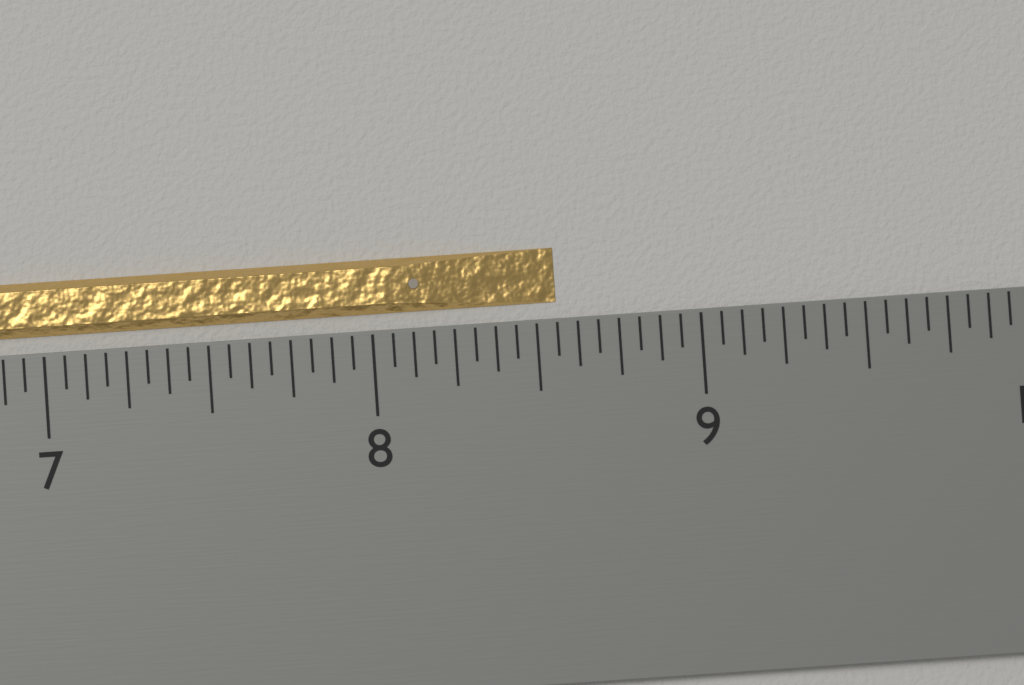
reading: 8.5625 inch
